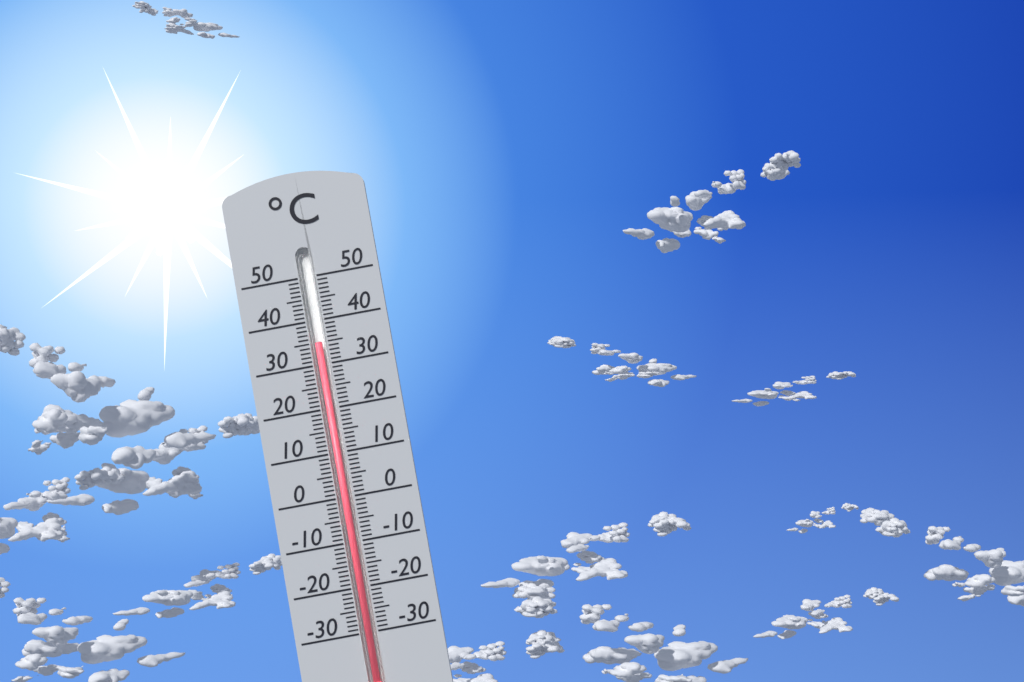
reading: 35 °C
